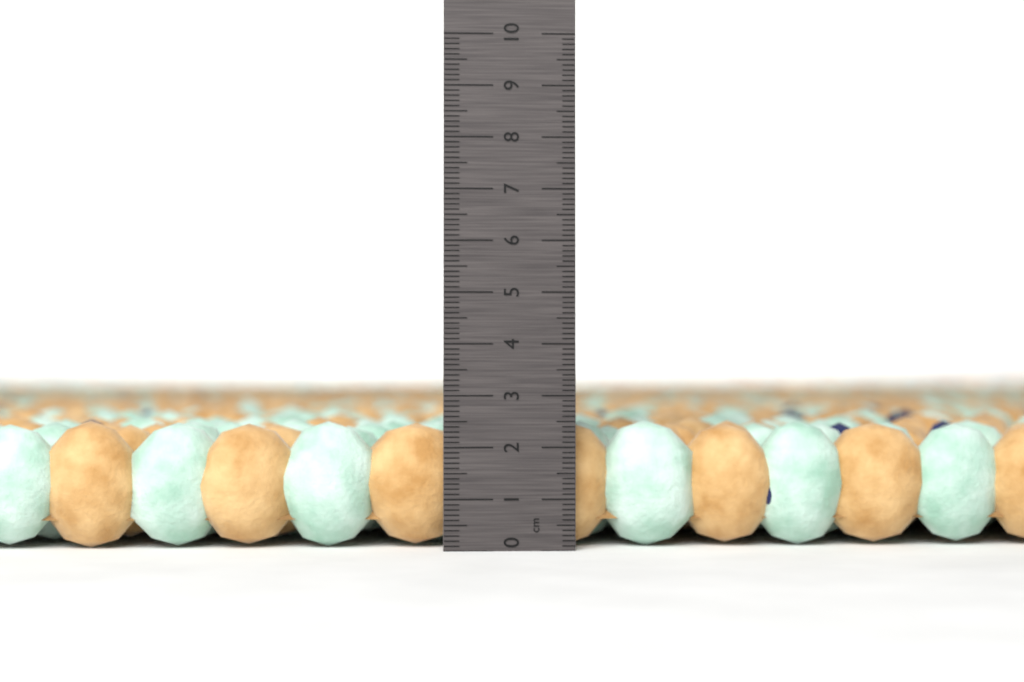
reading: 2.5 cm
